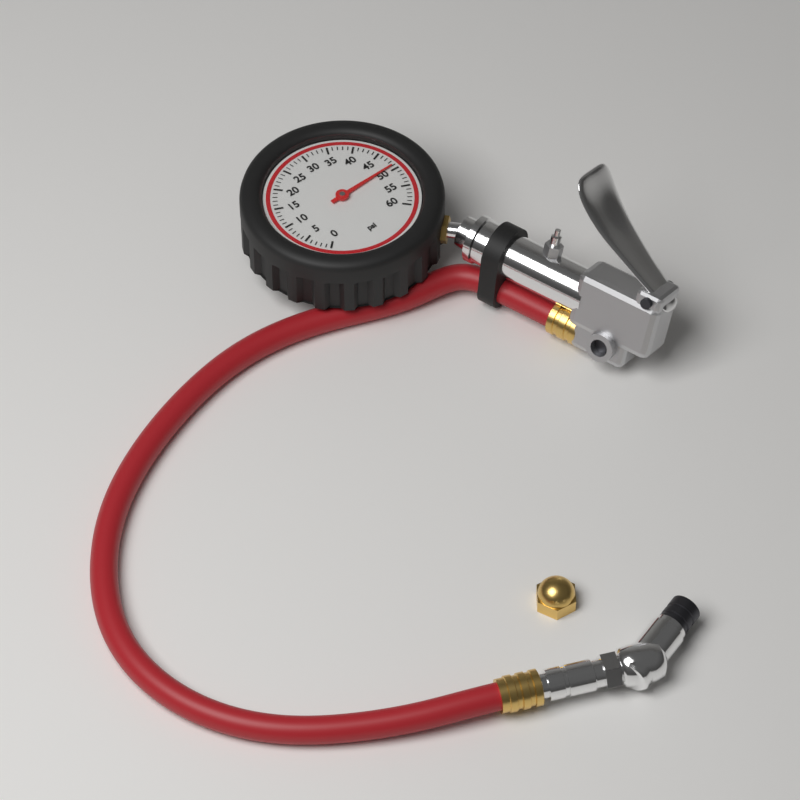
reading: 49 psi
